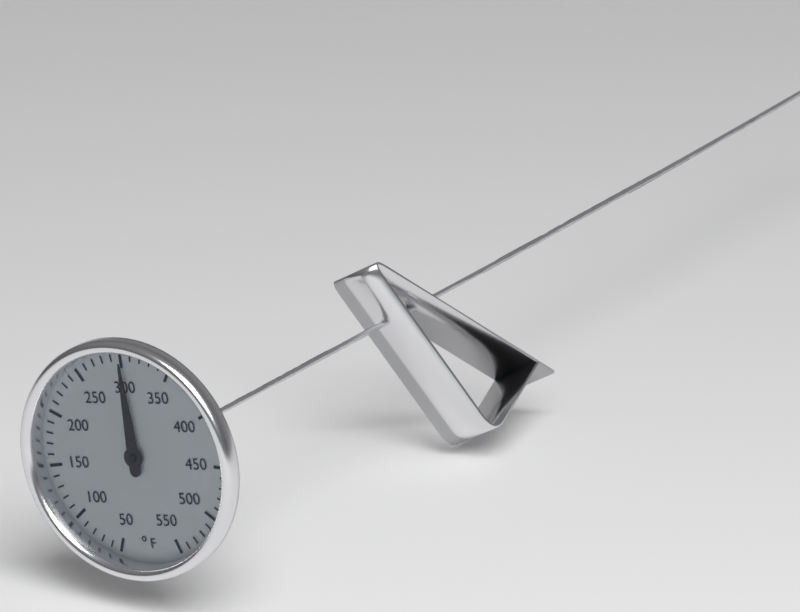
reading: 300 °F
